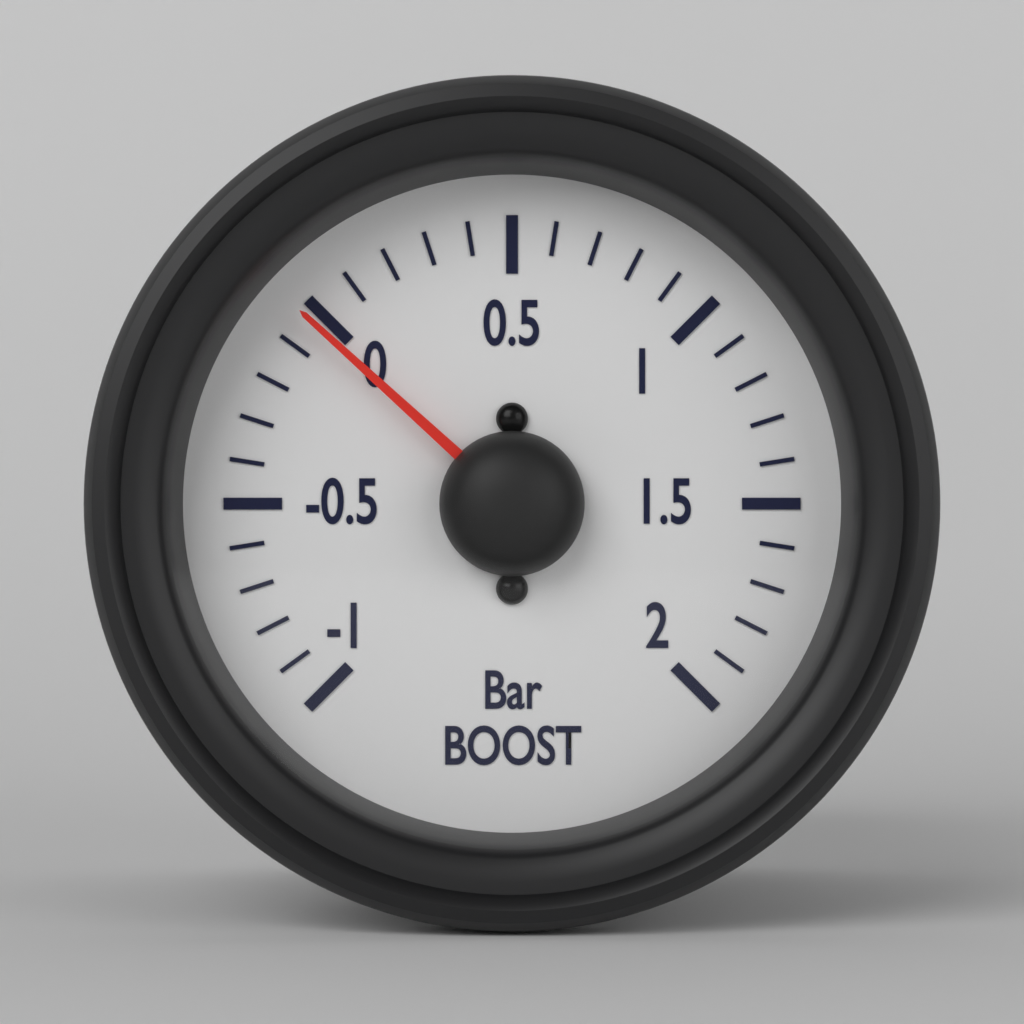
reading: -0.03 bar
